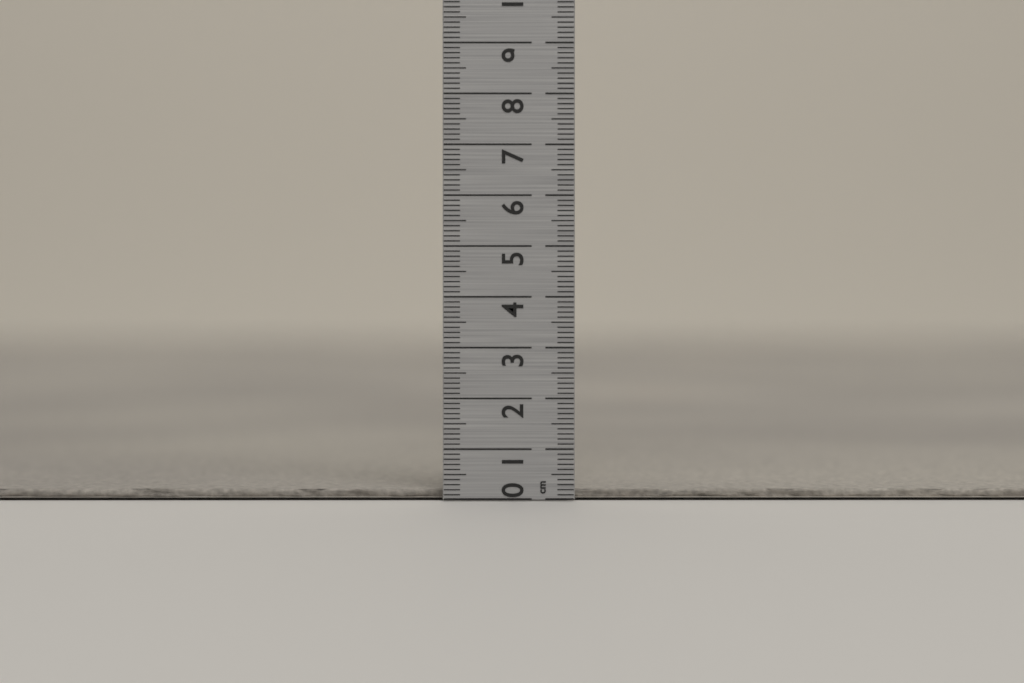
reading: 0.2 cm
